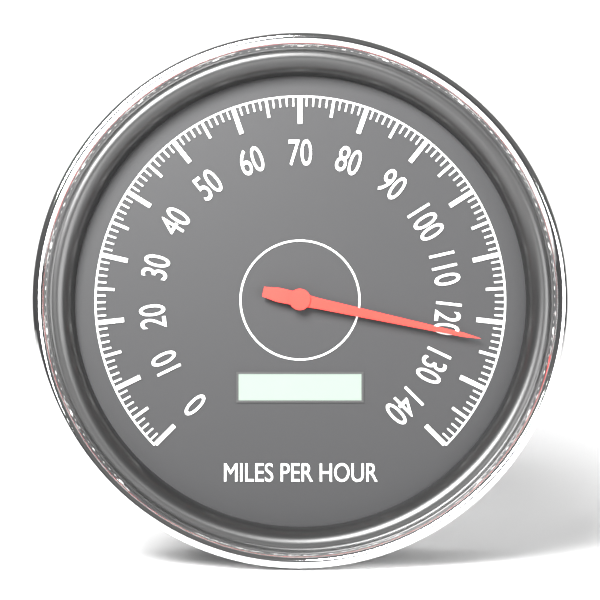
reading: 123 mph
